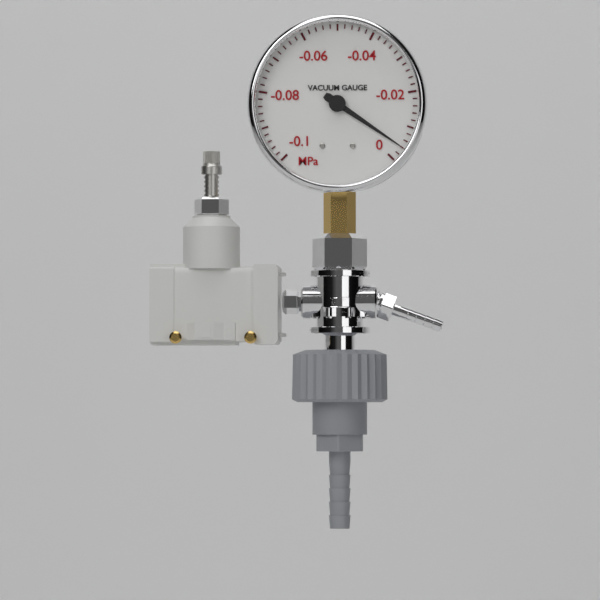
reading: -0.004 MPa
